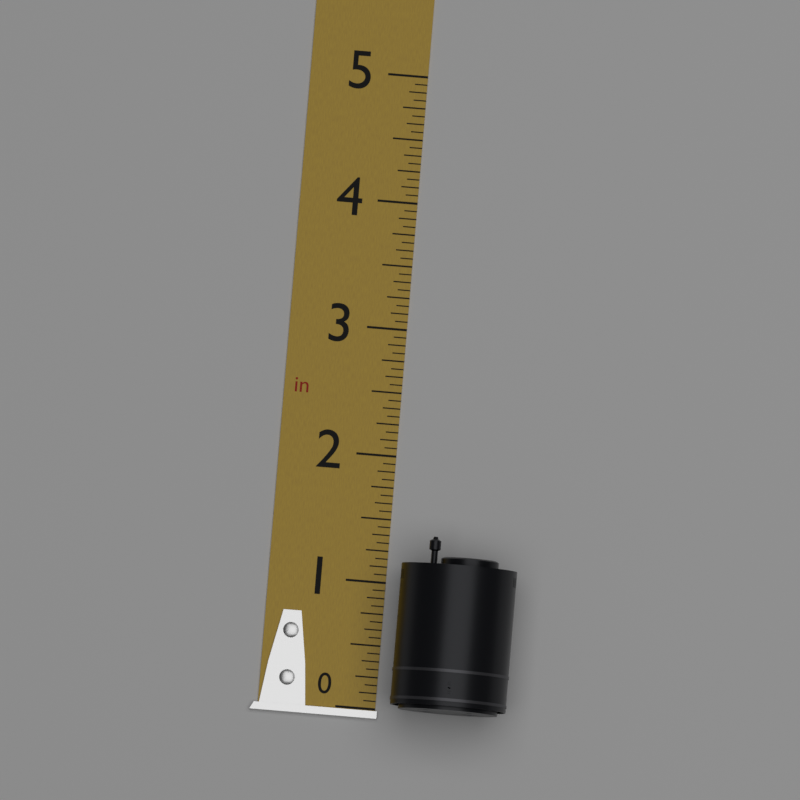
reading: 1.3750 in
